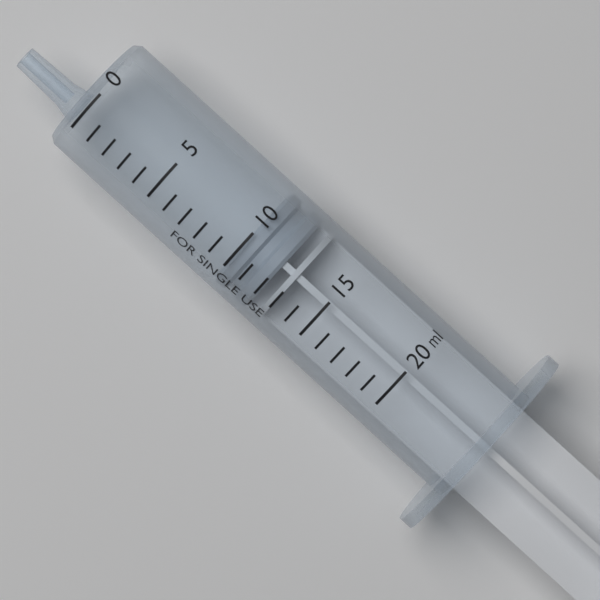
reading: 10 ml
